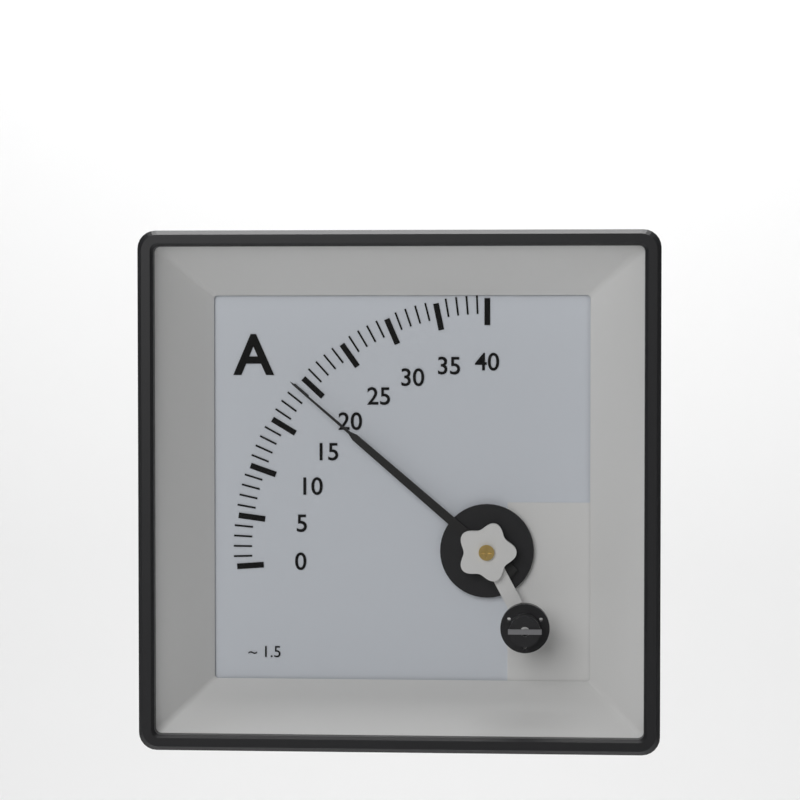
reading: 19 A
